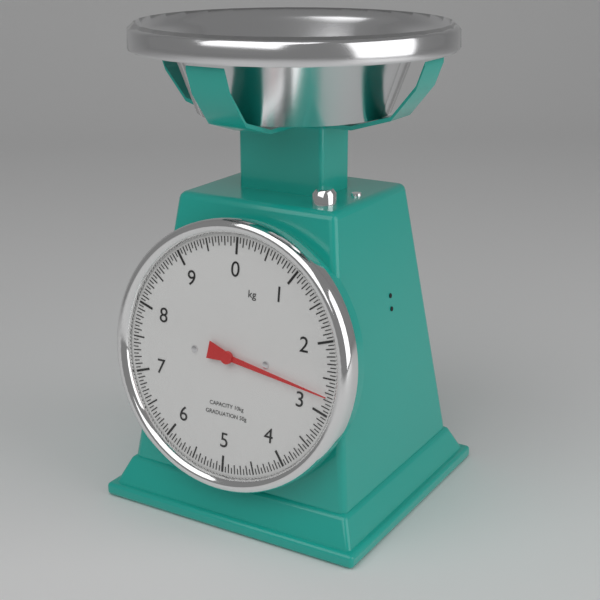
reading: 2.75 kg
